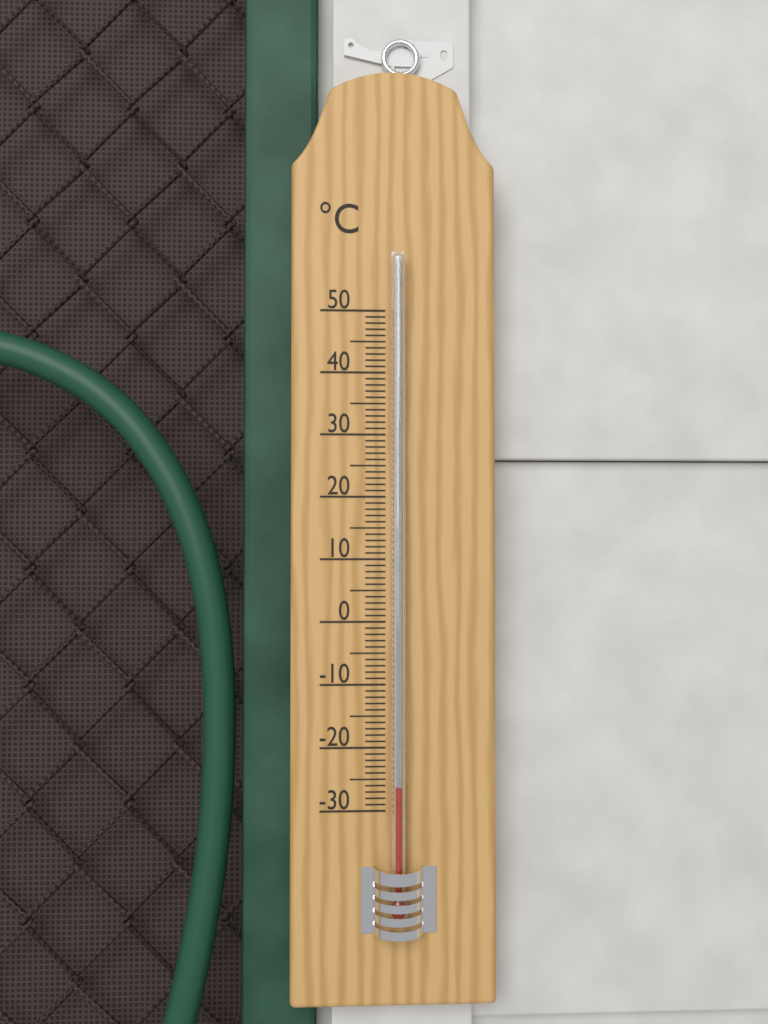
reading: -26 °C
